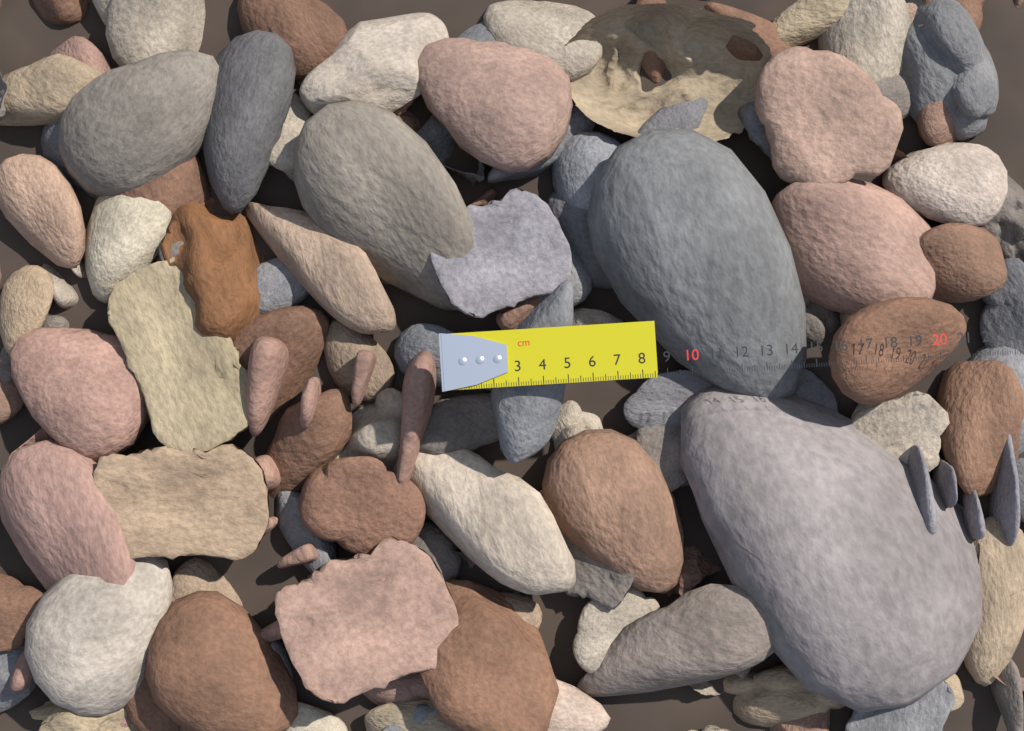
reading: 8.6 cm
